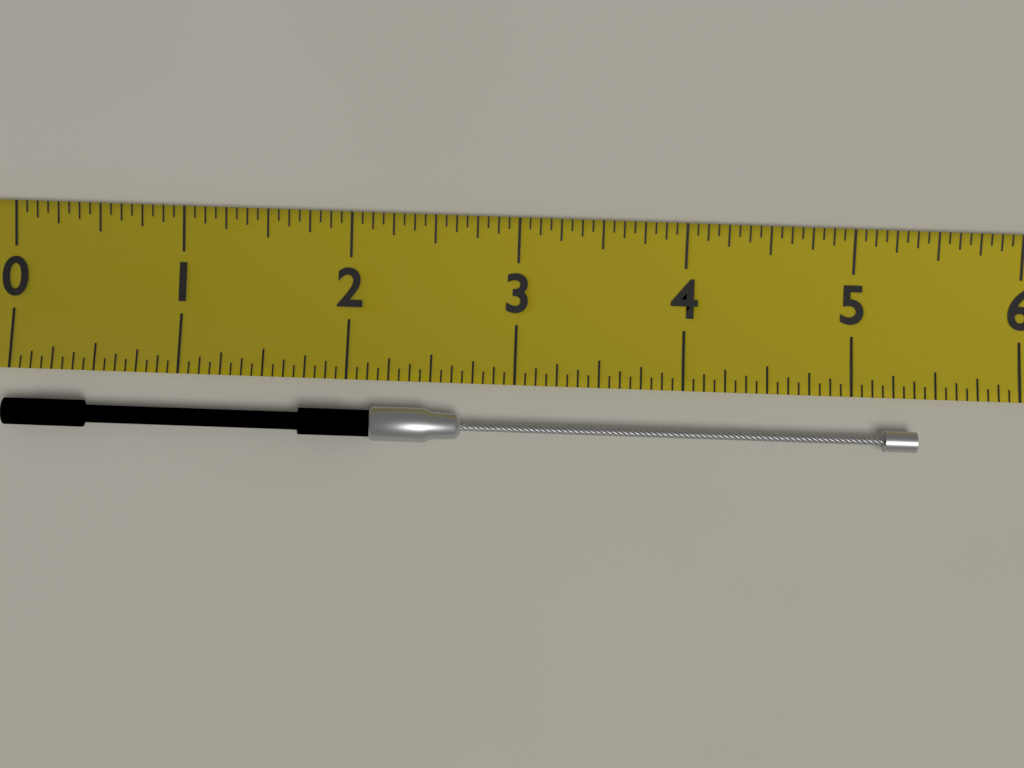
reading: 5.3750 (no unit)
